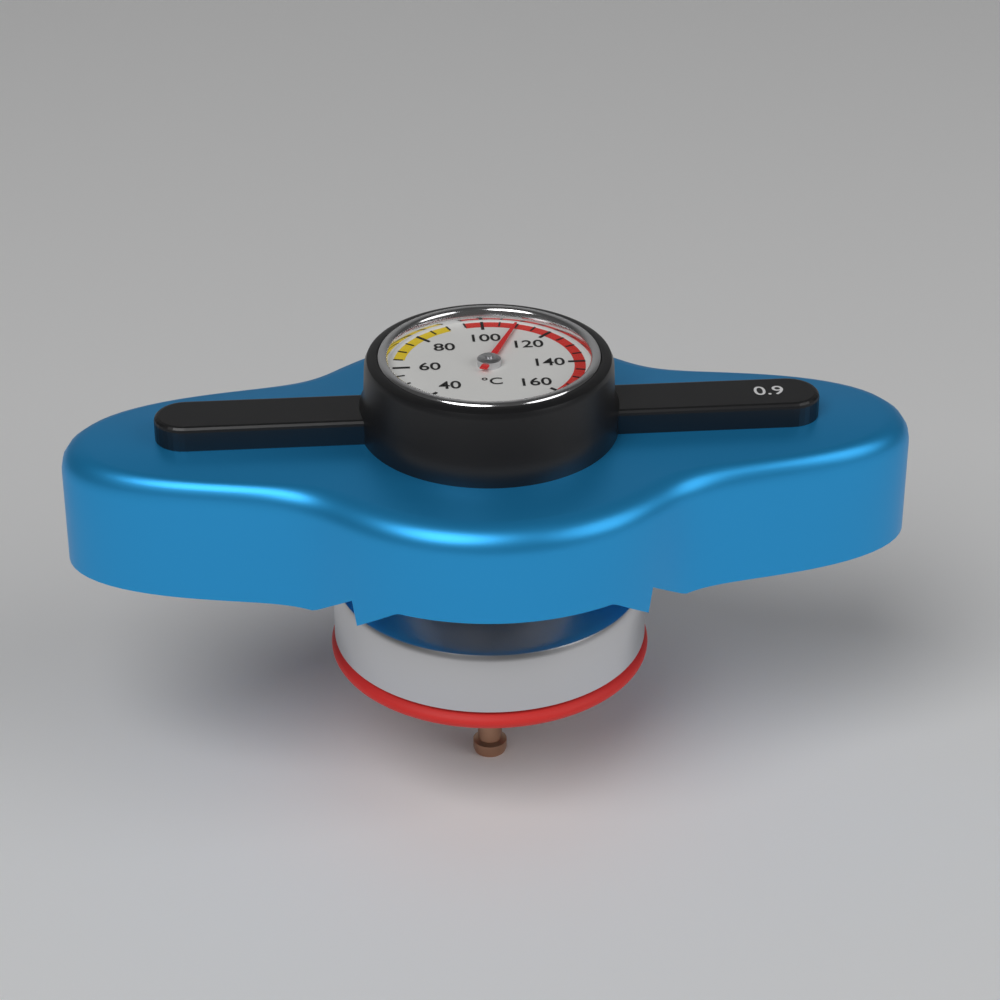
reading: 110 °C
